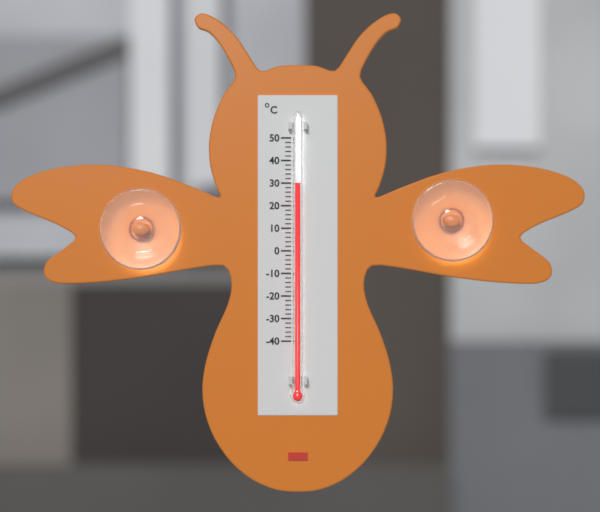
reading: 30 °C
